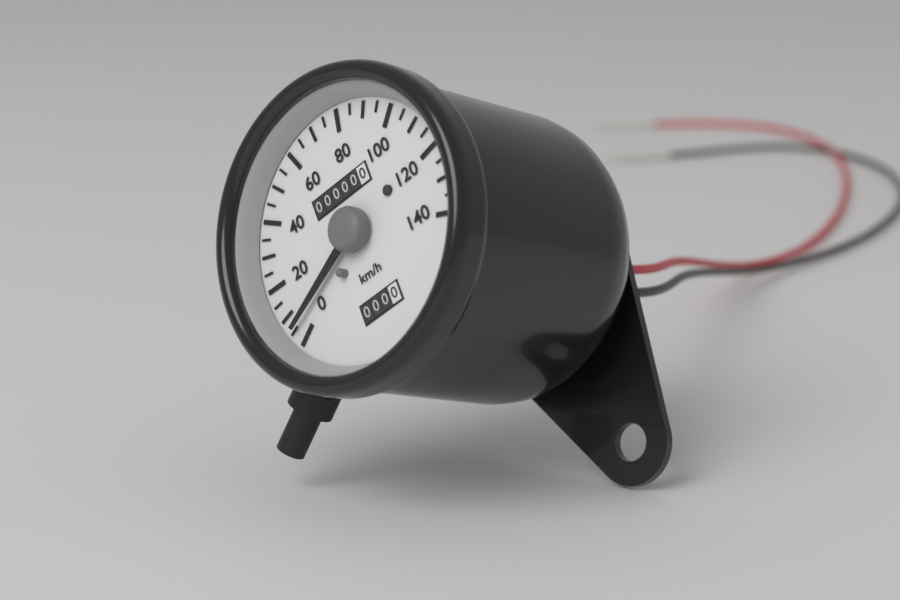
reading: 5 km/h
